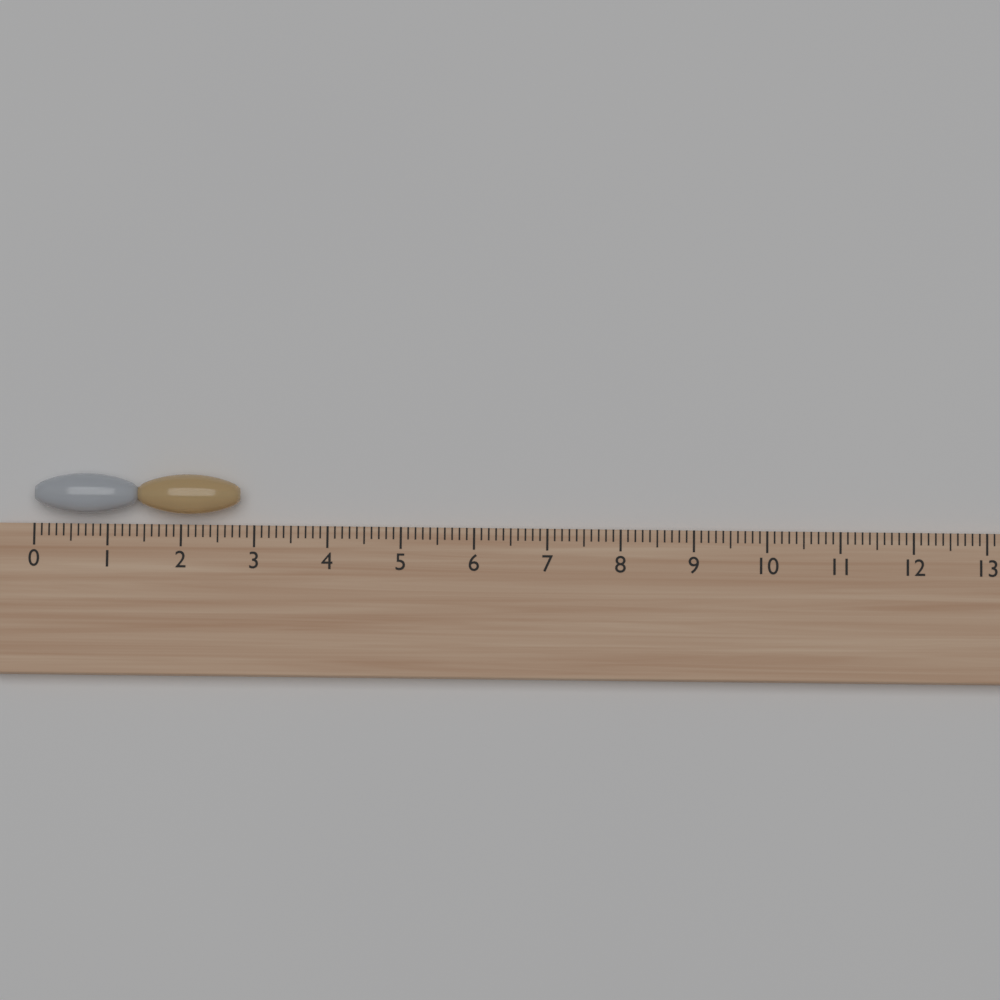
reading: 2.8 (no unit)
